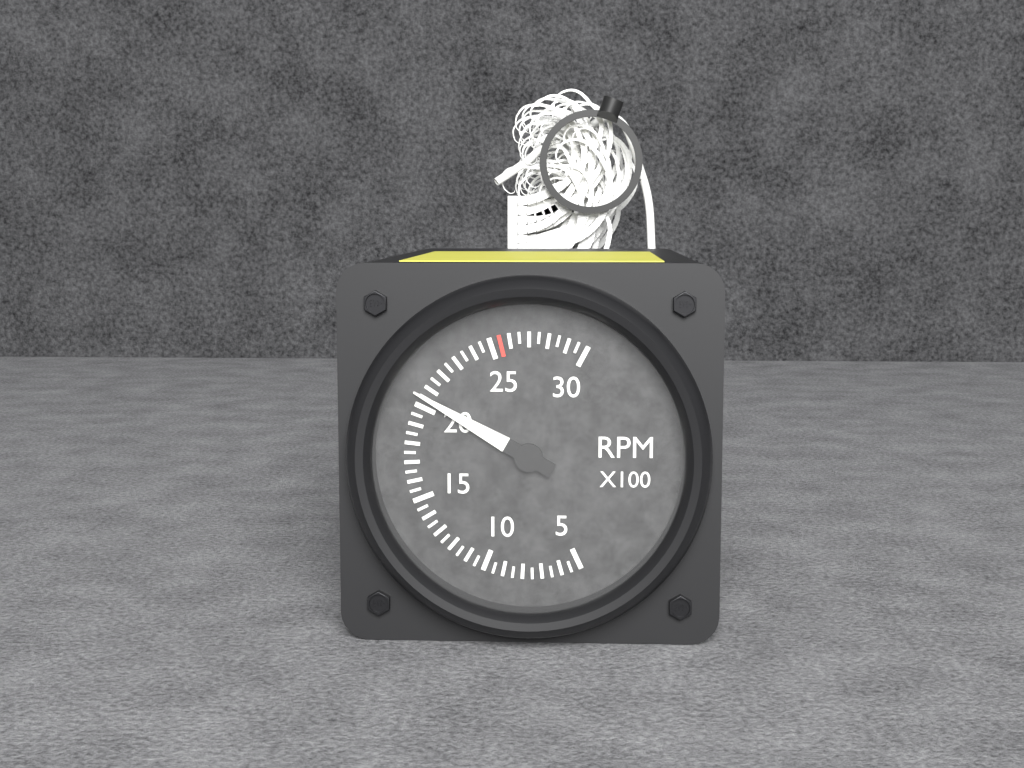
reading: 2050 RPM
